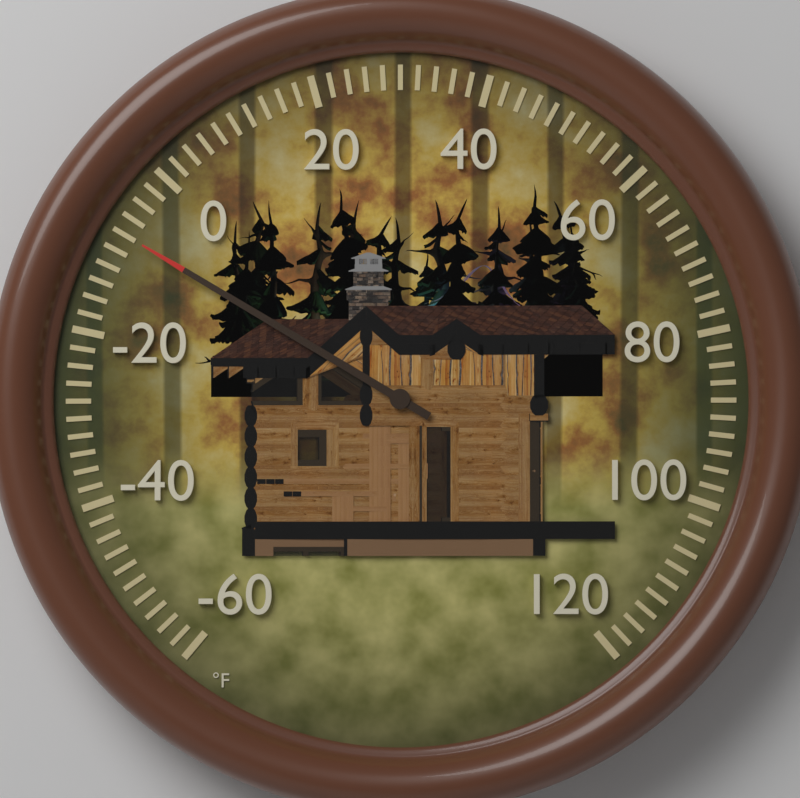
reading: -8 °F
